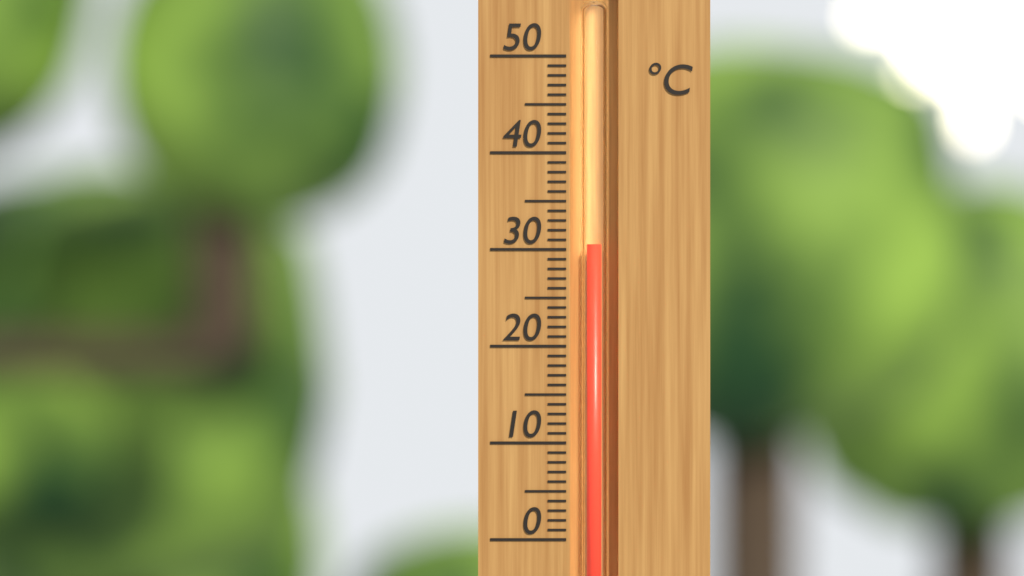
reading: 30.5 °C
